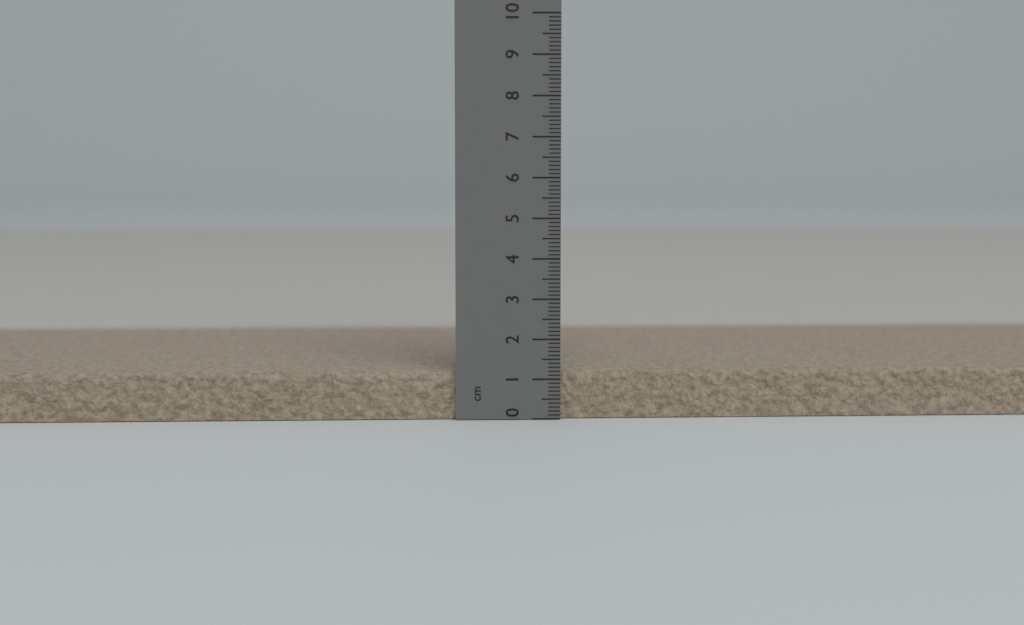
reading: 1.2 cm
